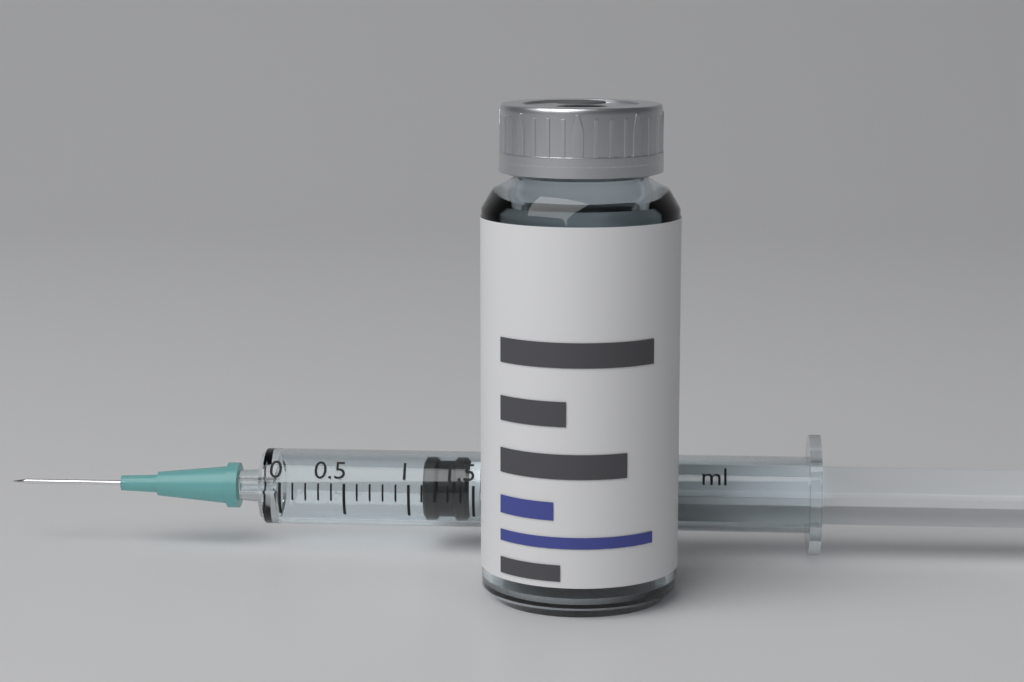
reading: 1.1 ml
